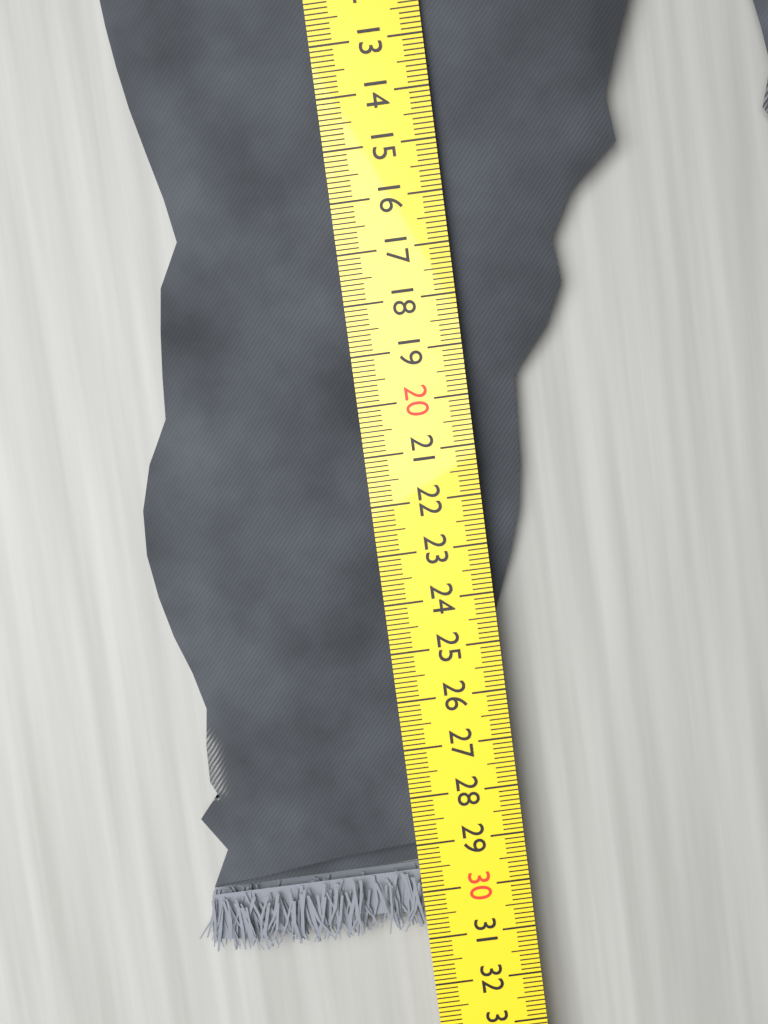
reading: 30.9 cm
